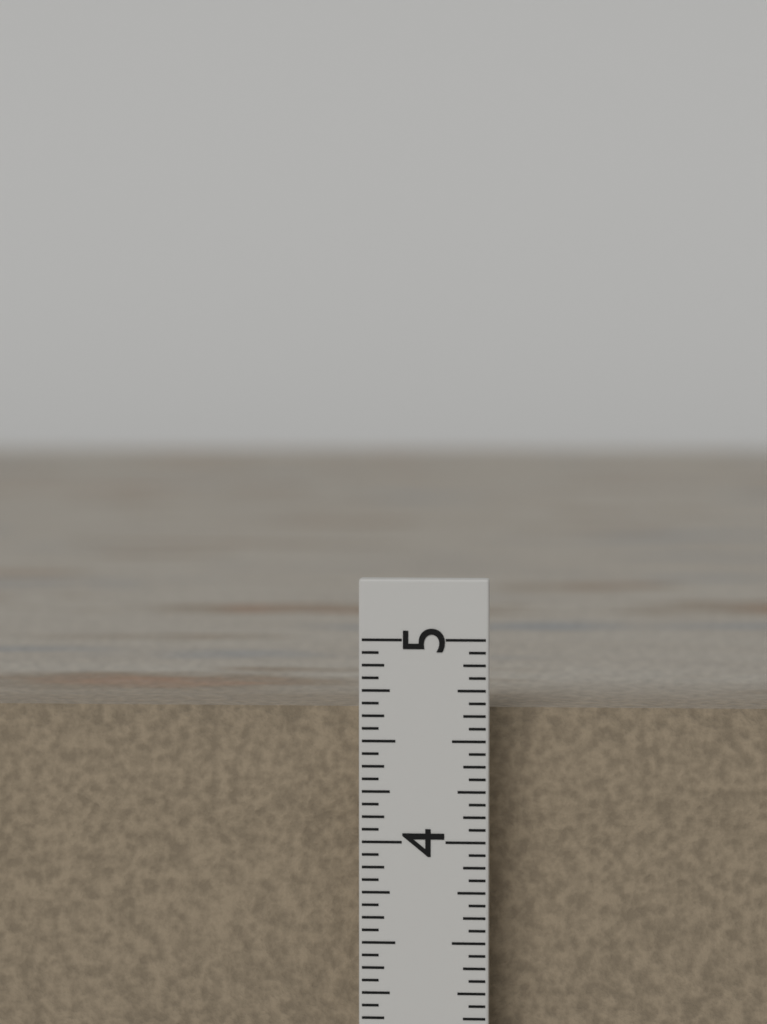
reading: 4.6250 in
